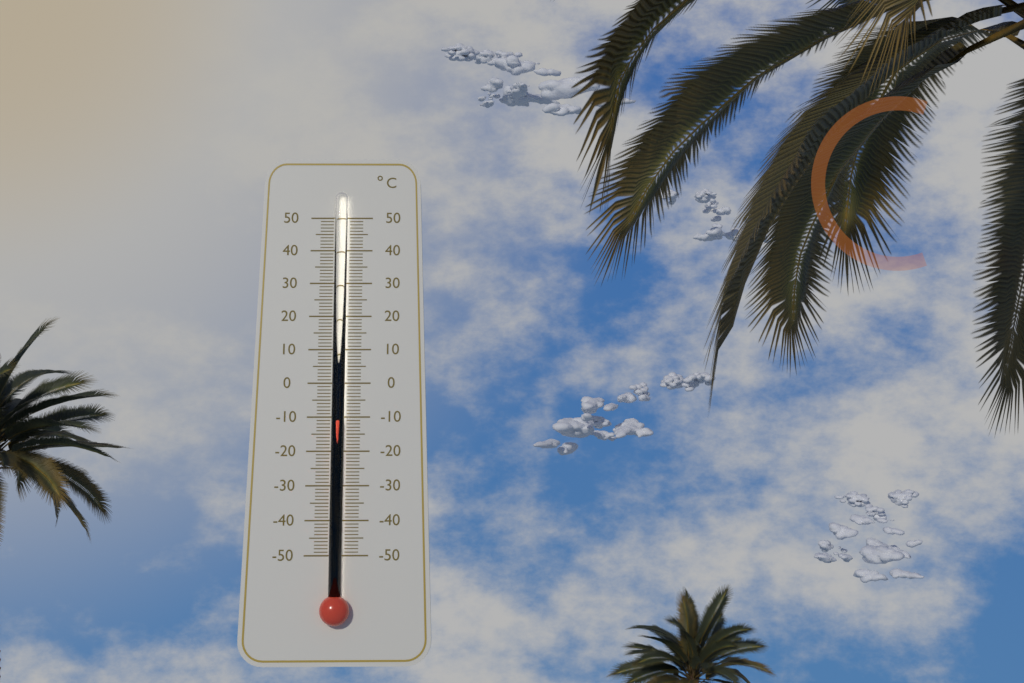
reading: -11 °C
